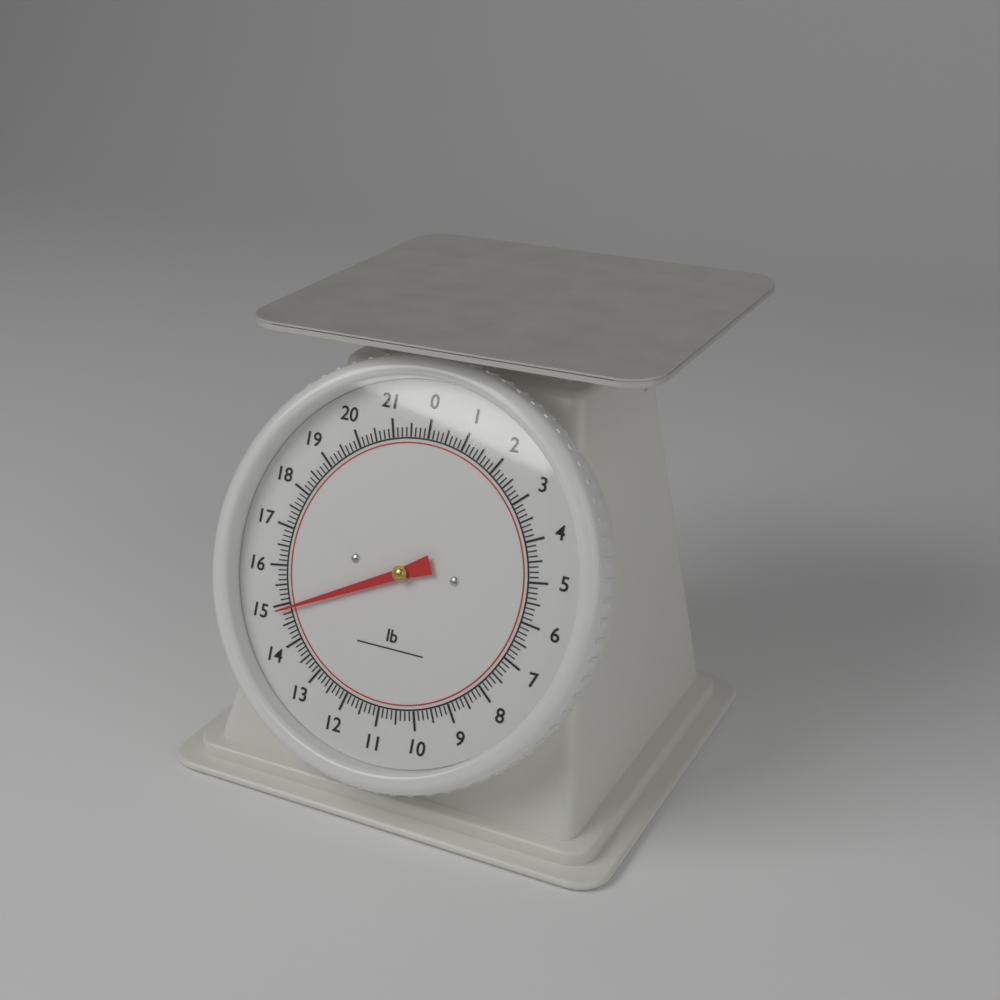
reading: 14.875 lb
